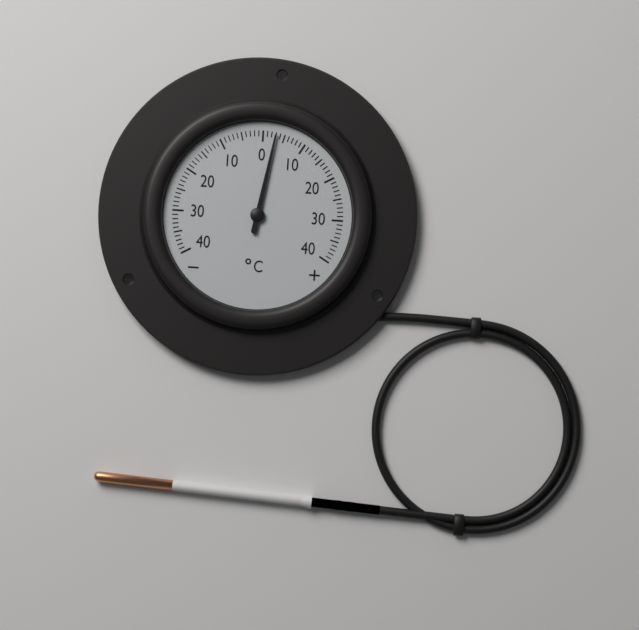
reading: 3 °C
